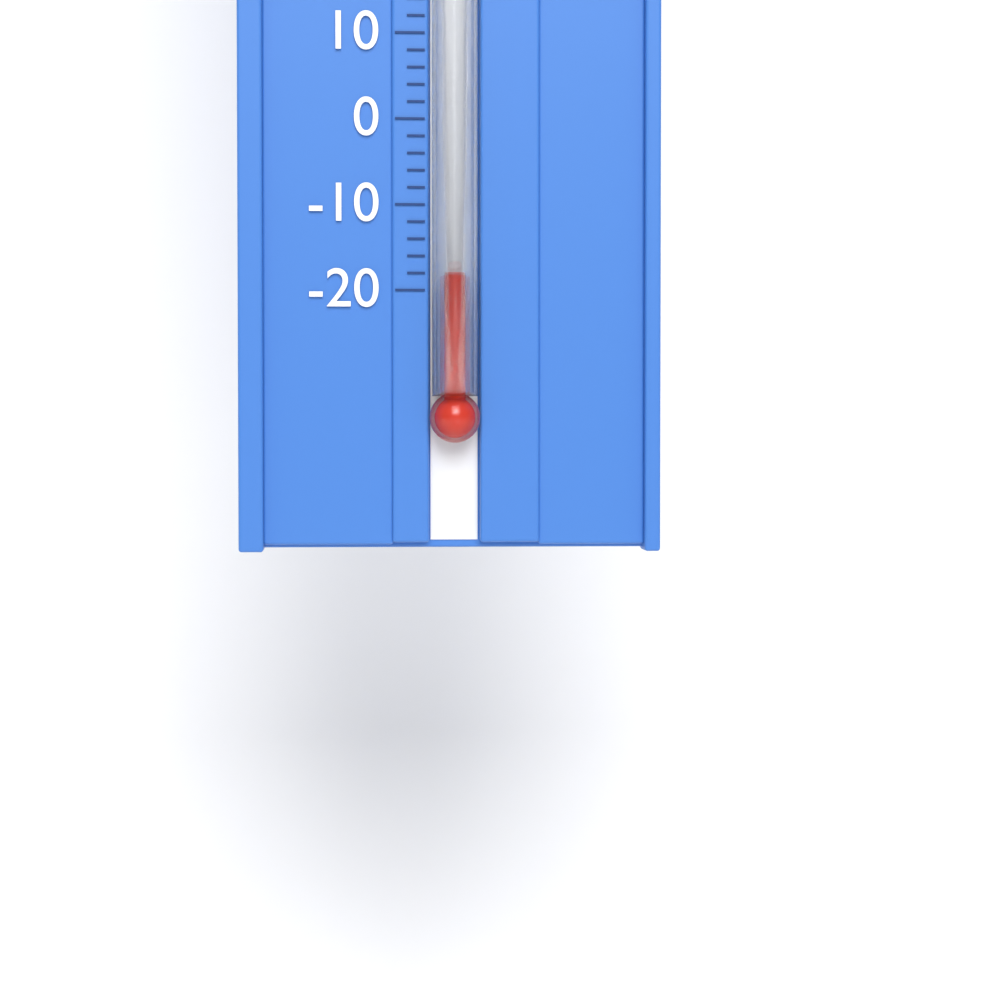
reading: -18 °F
